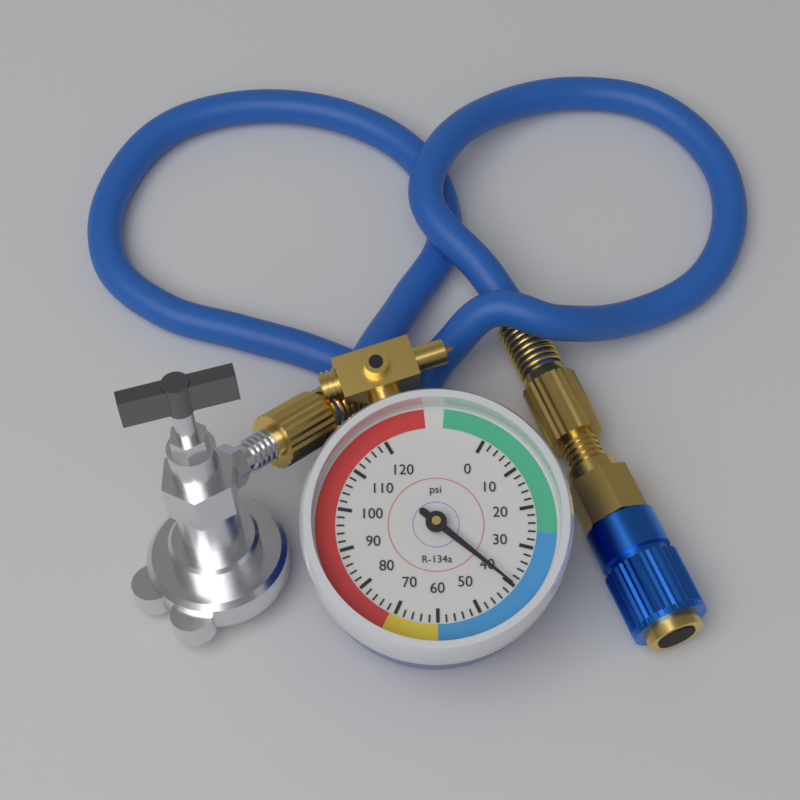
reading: 40 psi
